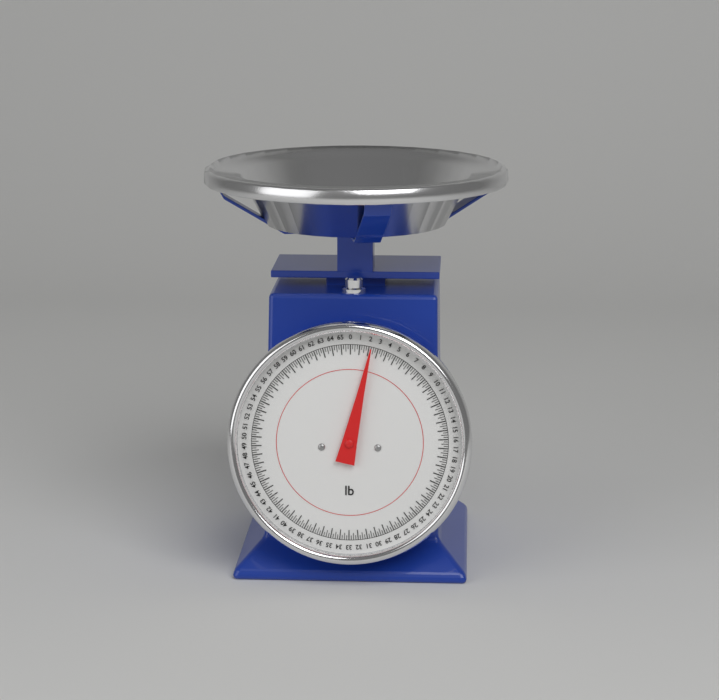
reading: 2.25 lb
